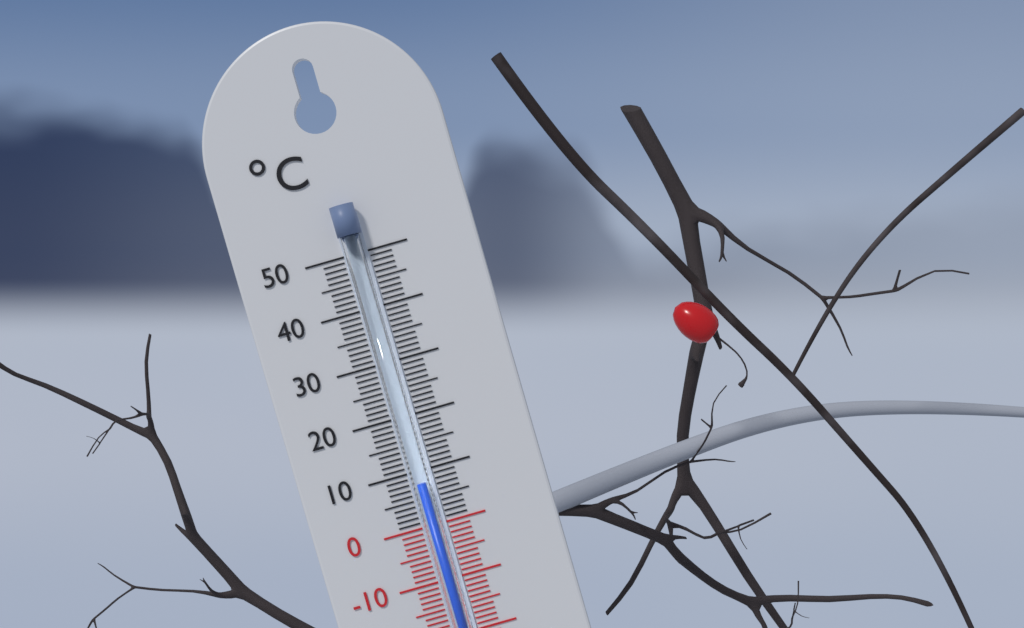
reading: 8 °C
